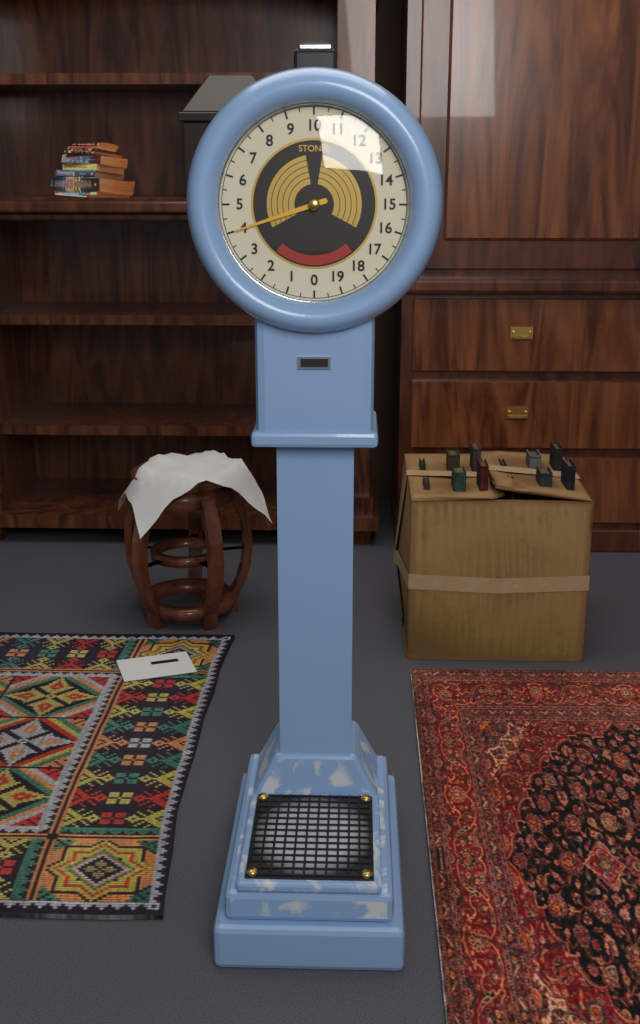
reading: 4.0 stones
